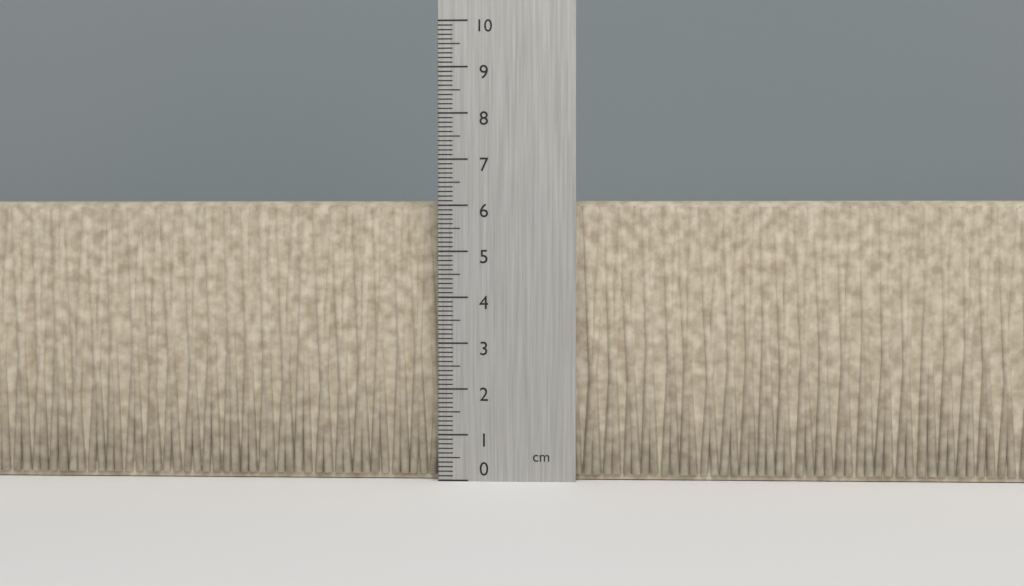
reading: 6.1 cm
